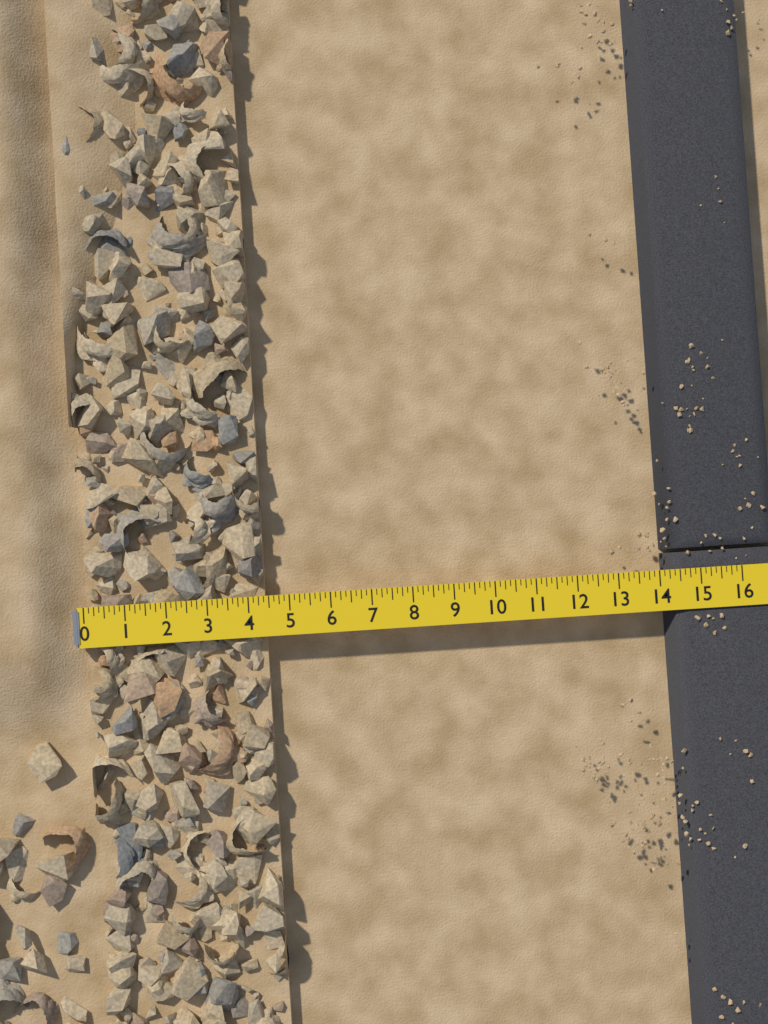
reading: 4.375 (no unit)
